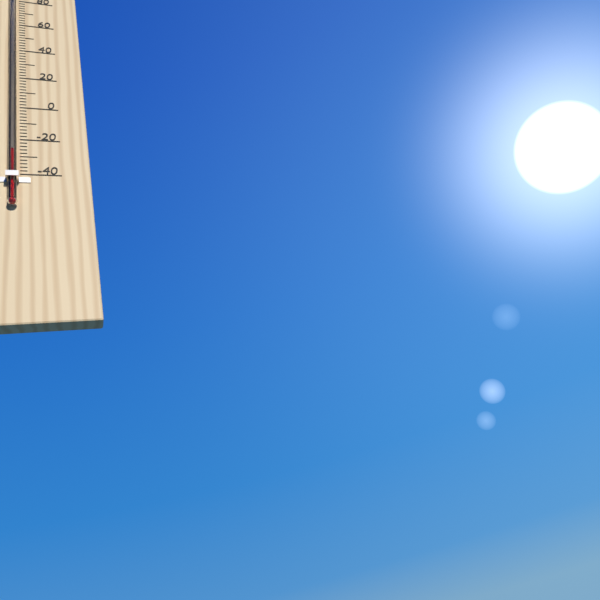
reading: -28 °F
